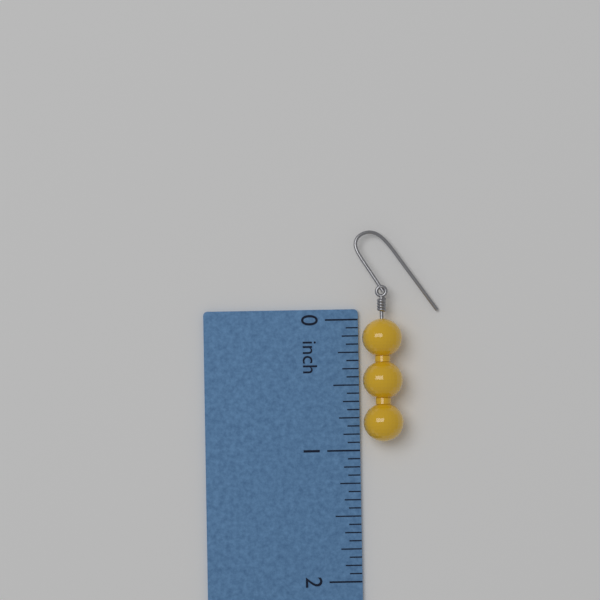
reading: 0.9375 inch
